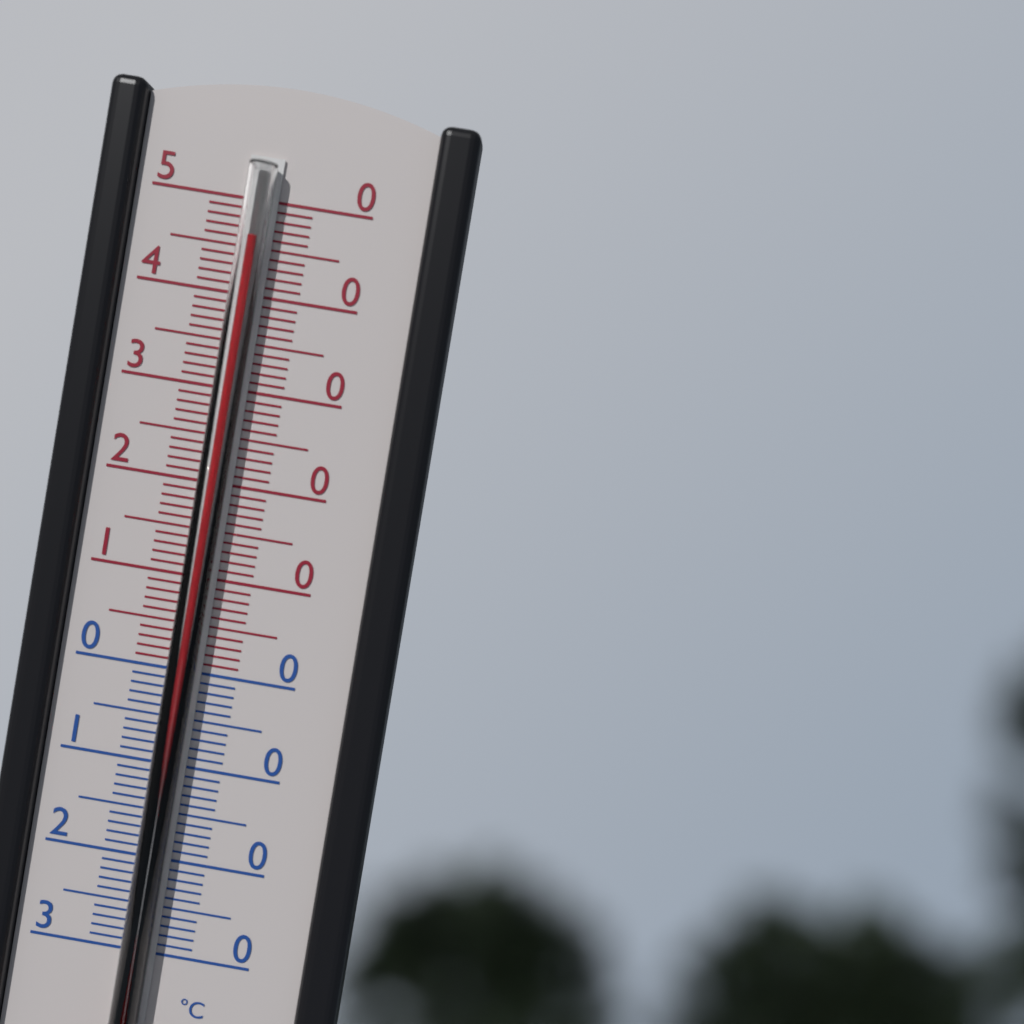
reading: 46 °C
